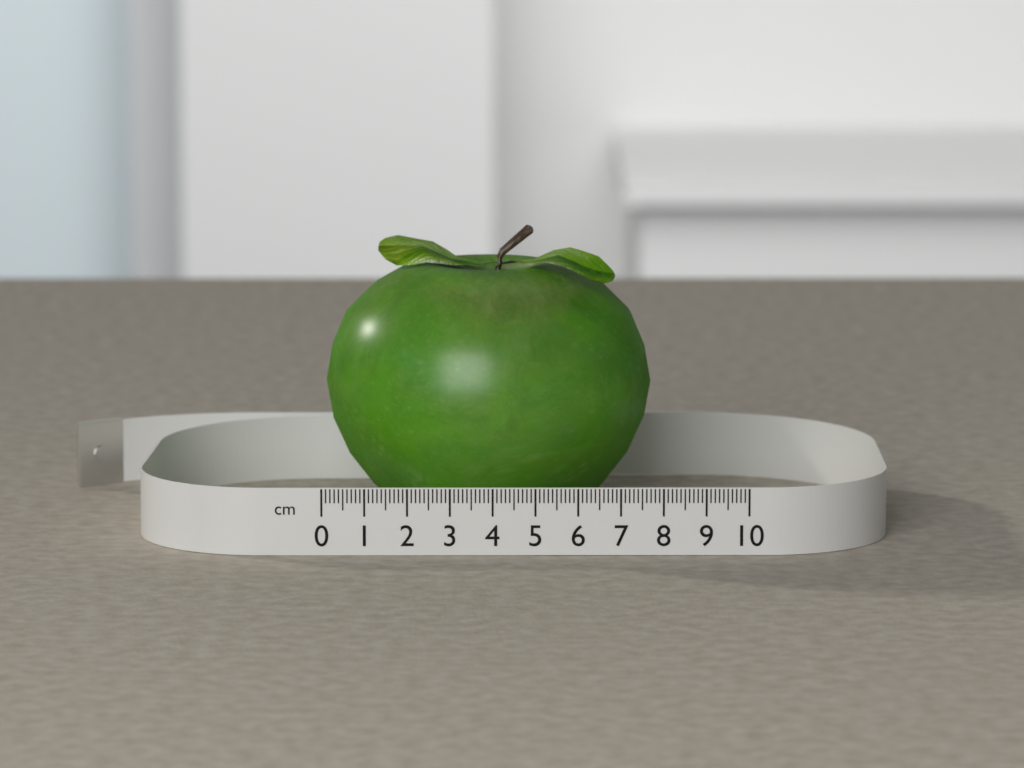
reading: 7.8 cm
